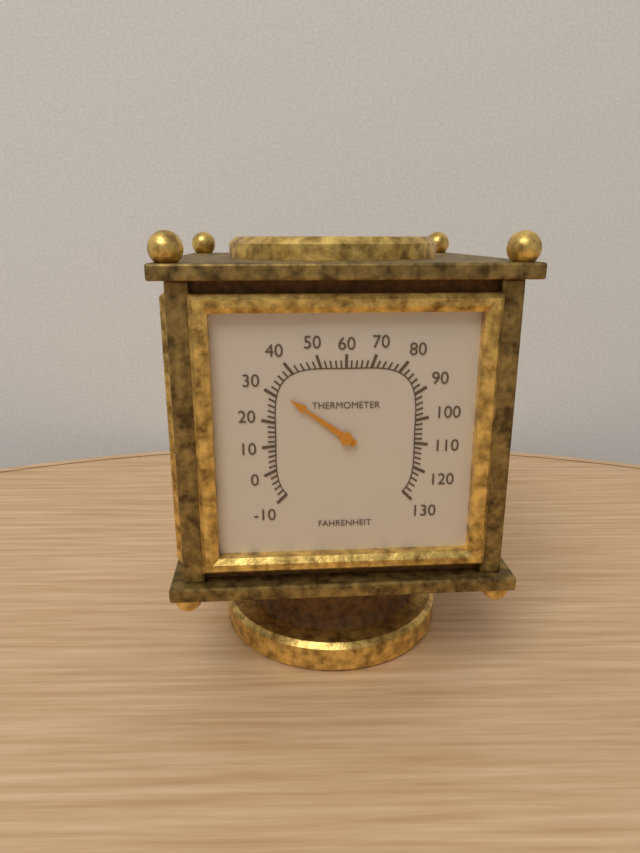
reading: 32 °F
